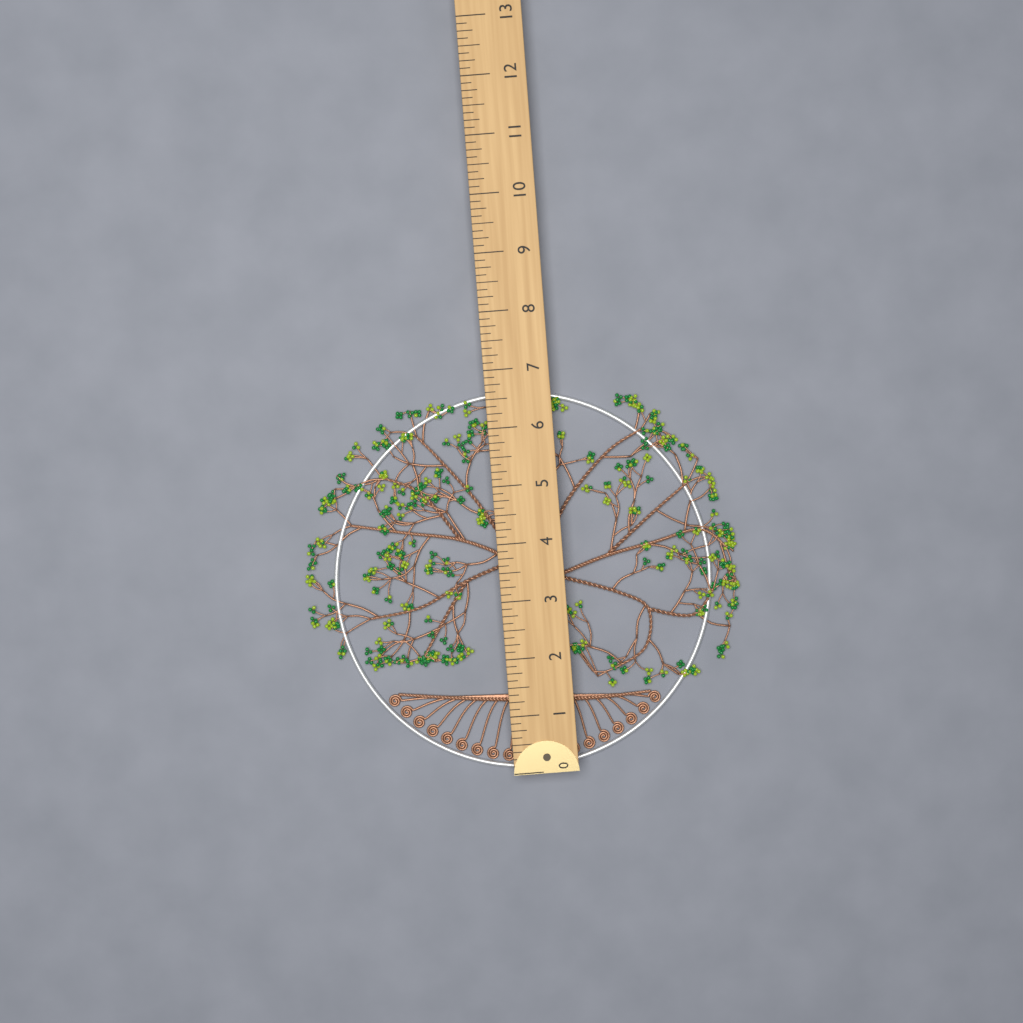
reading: 6.625 (no unit)
